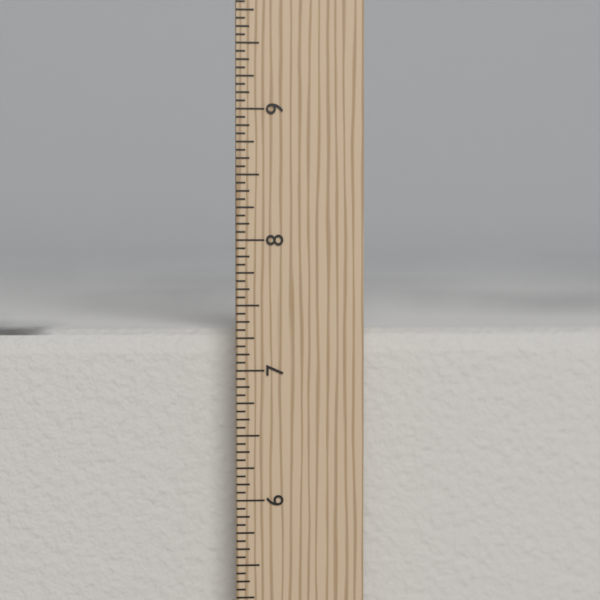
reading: 7.3125 in
